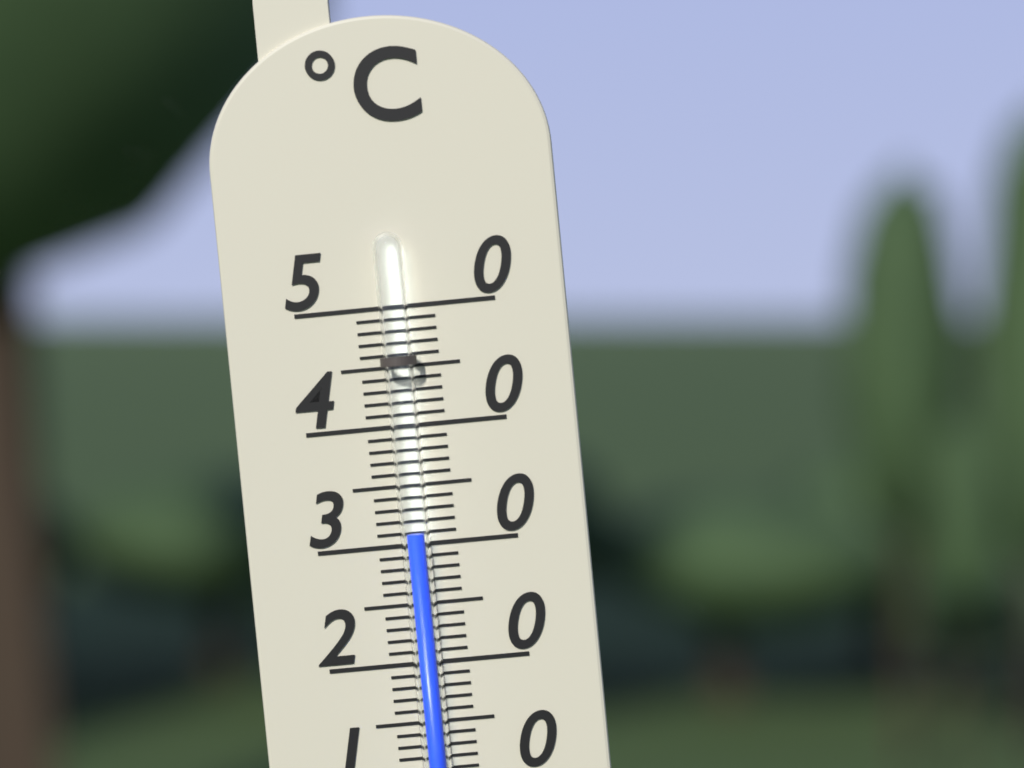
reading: 31 °C
